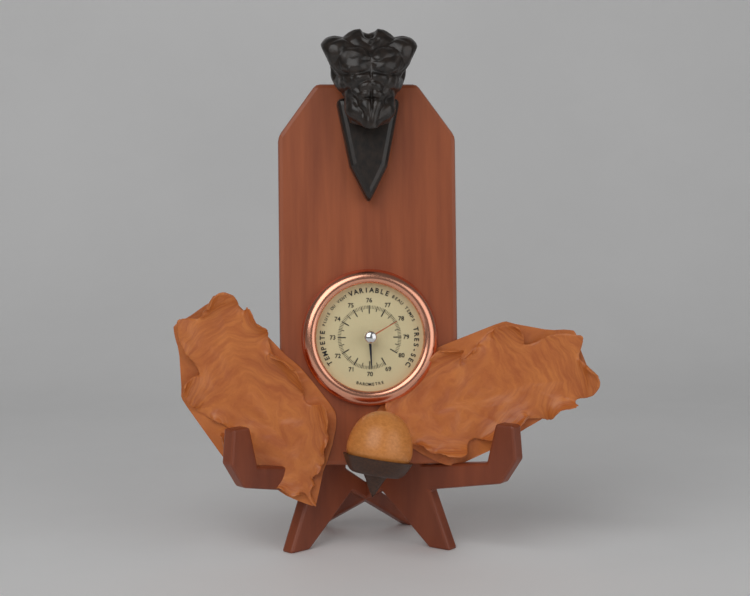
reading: 69.9 (no unit)
